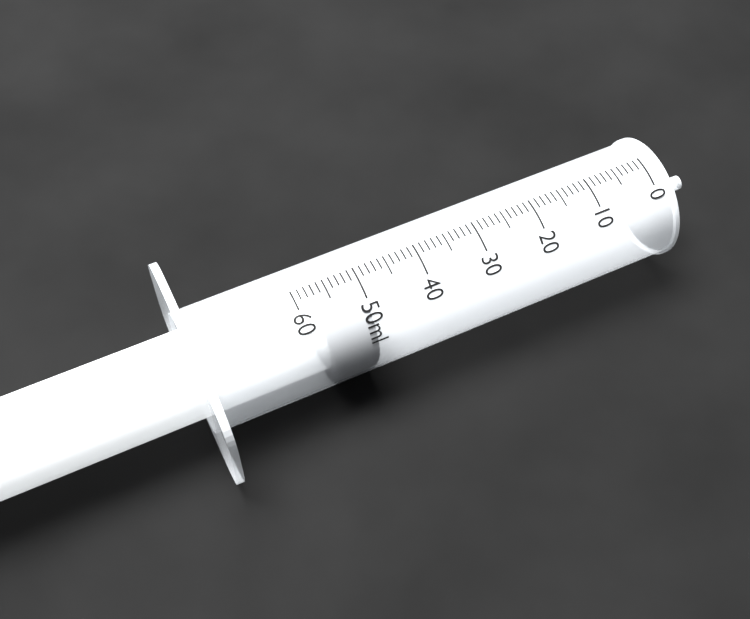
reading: 50 ml
